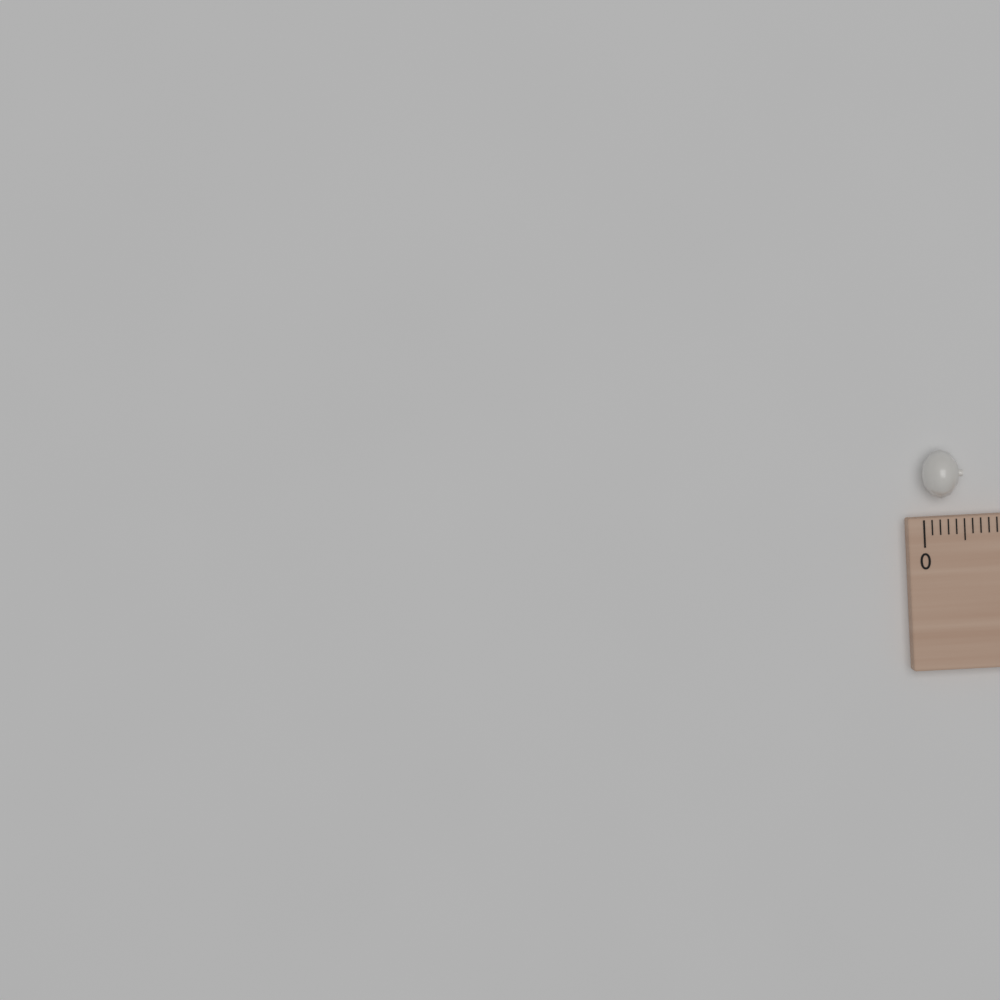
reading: 0.5 (no unit)
